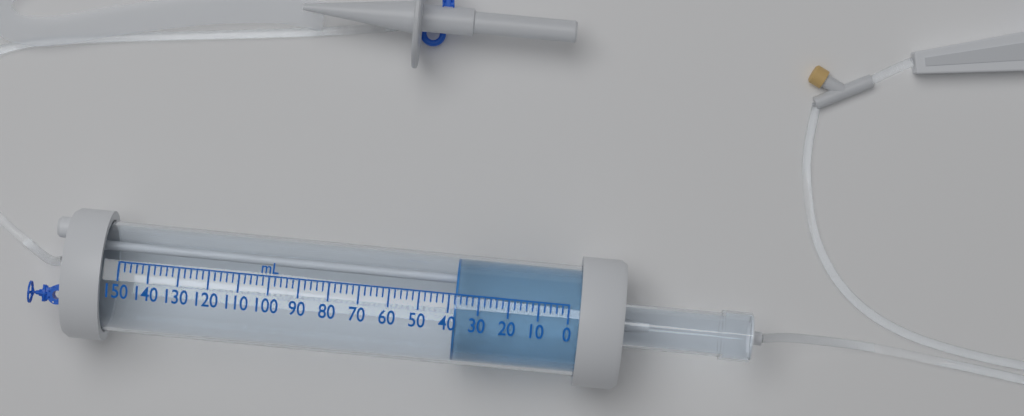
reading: 38 mL
